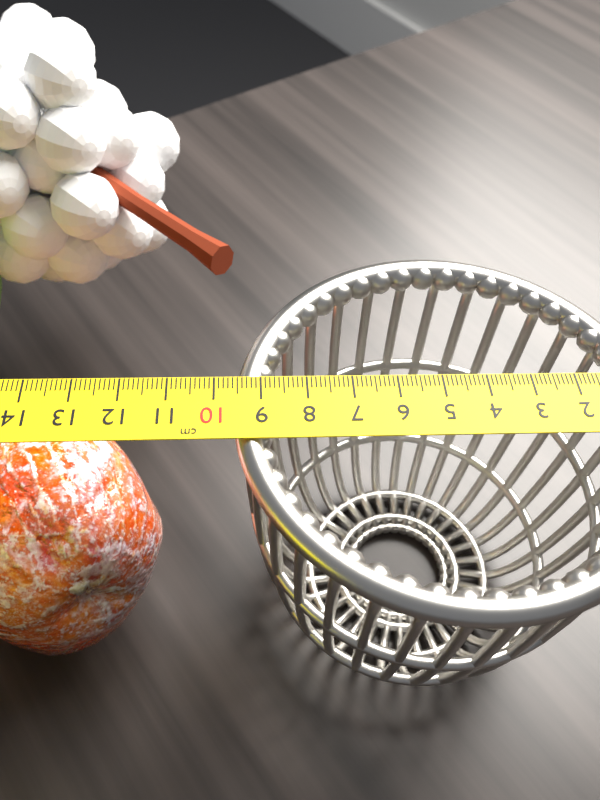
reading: 9.6 cm
